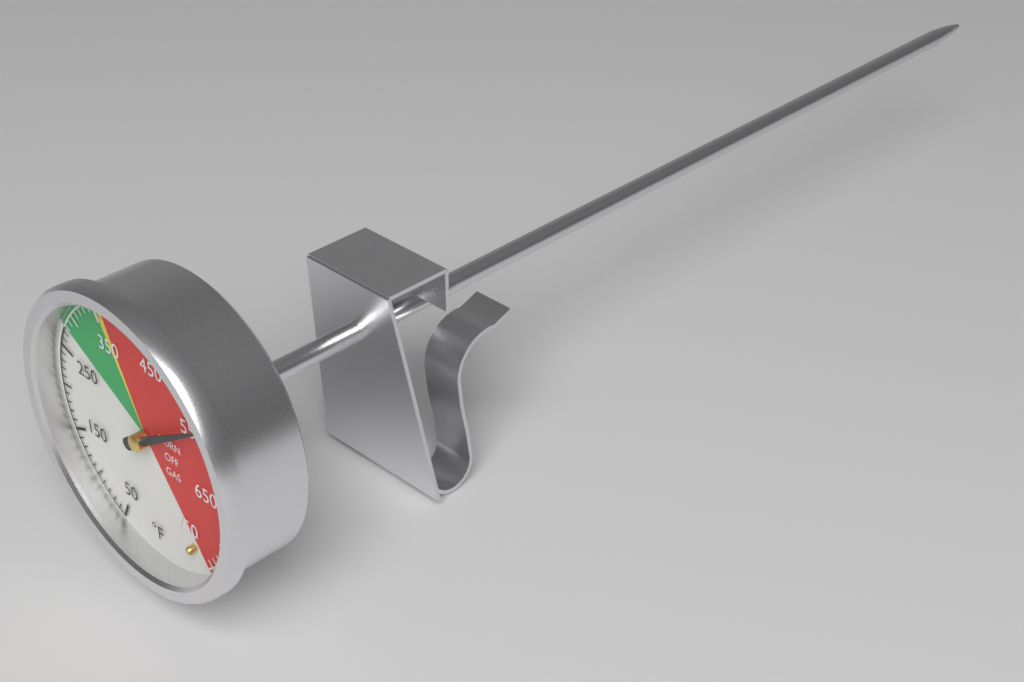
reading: 550 °F
